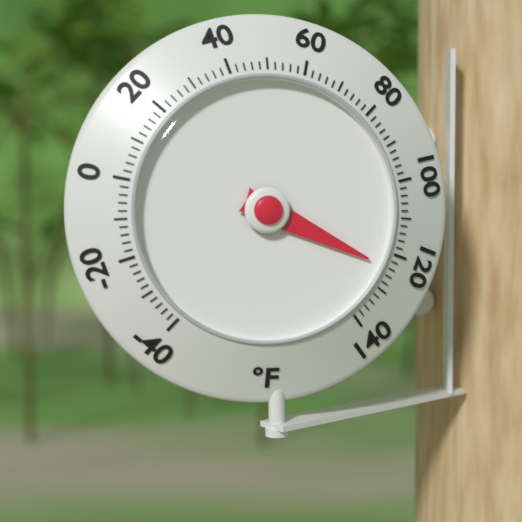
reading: 124 °F
